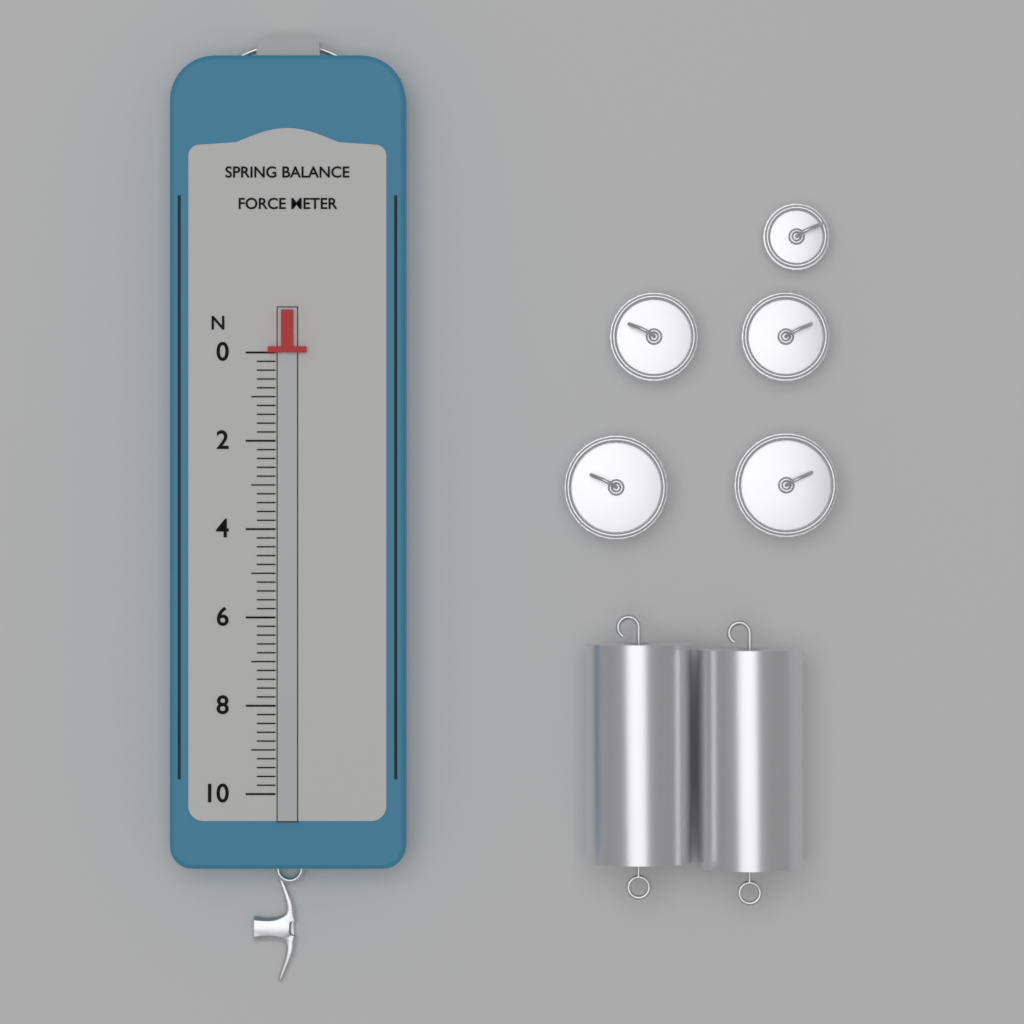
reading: 0.0 N
